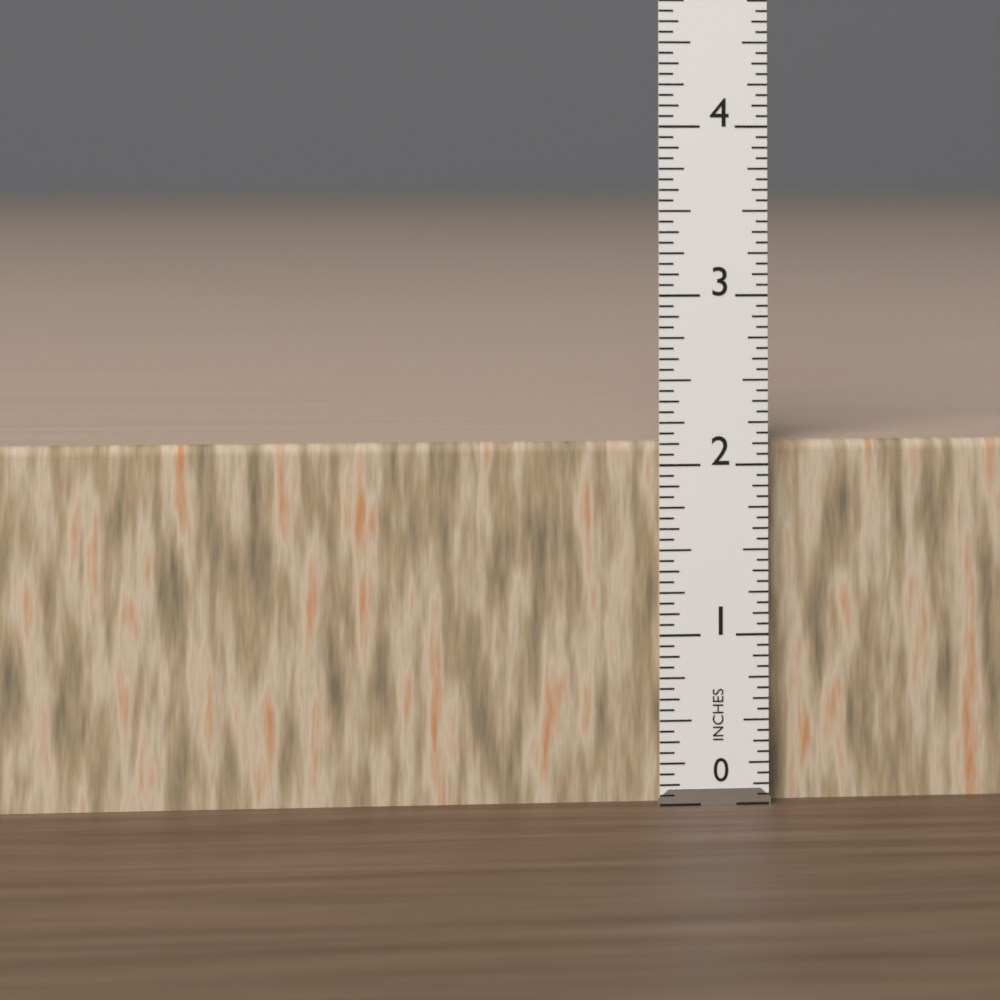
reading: 2.1250 in
